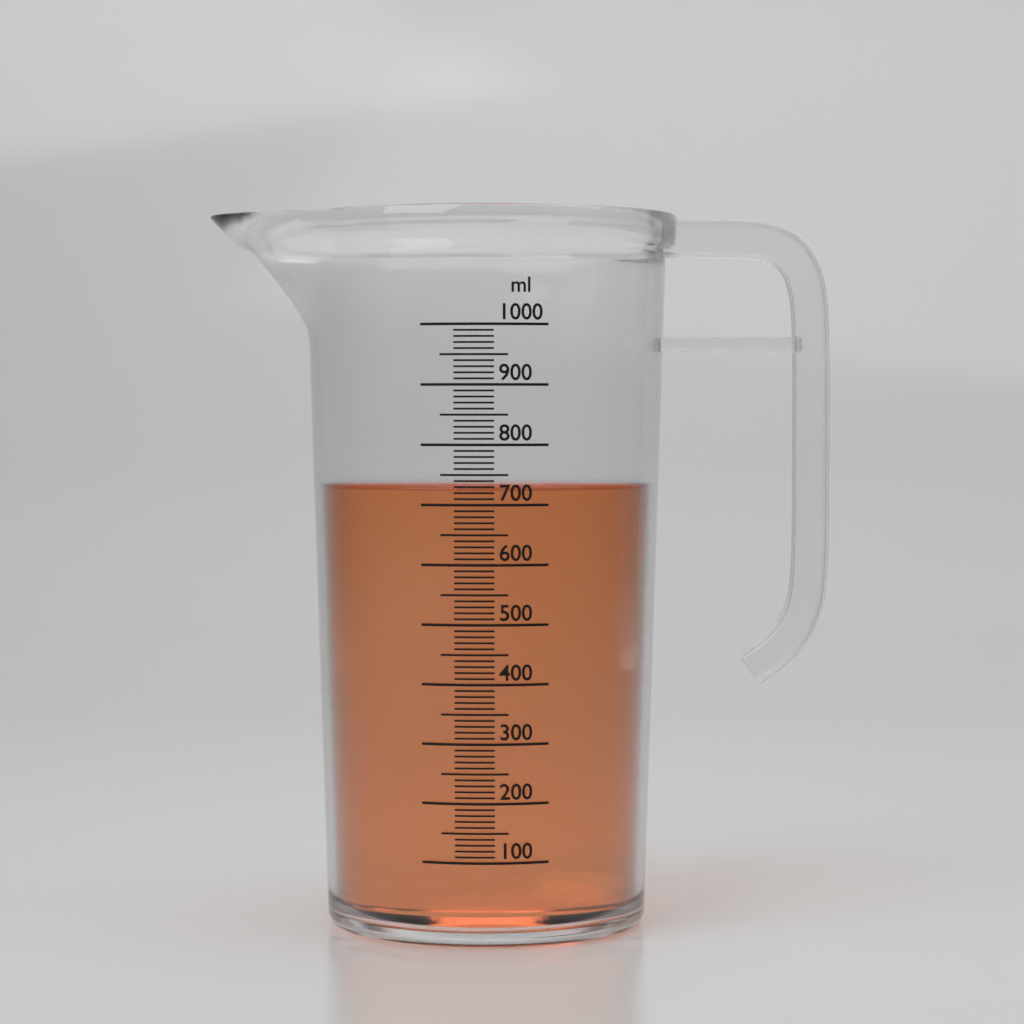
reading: 730 ml
